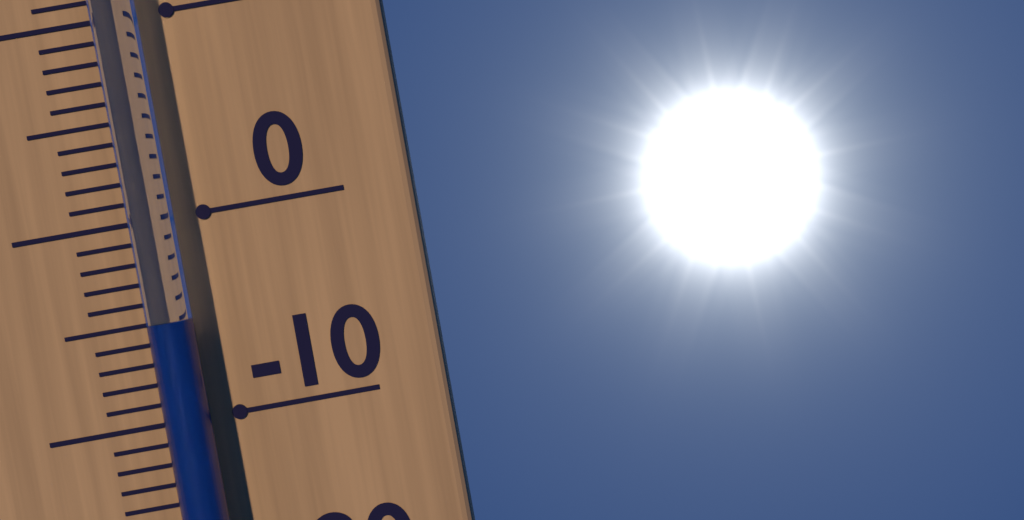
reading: -5 °C
